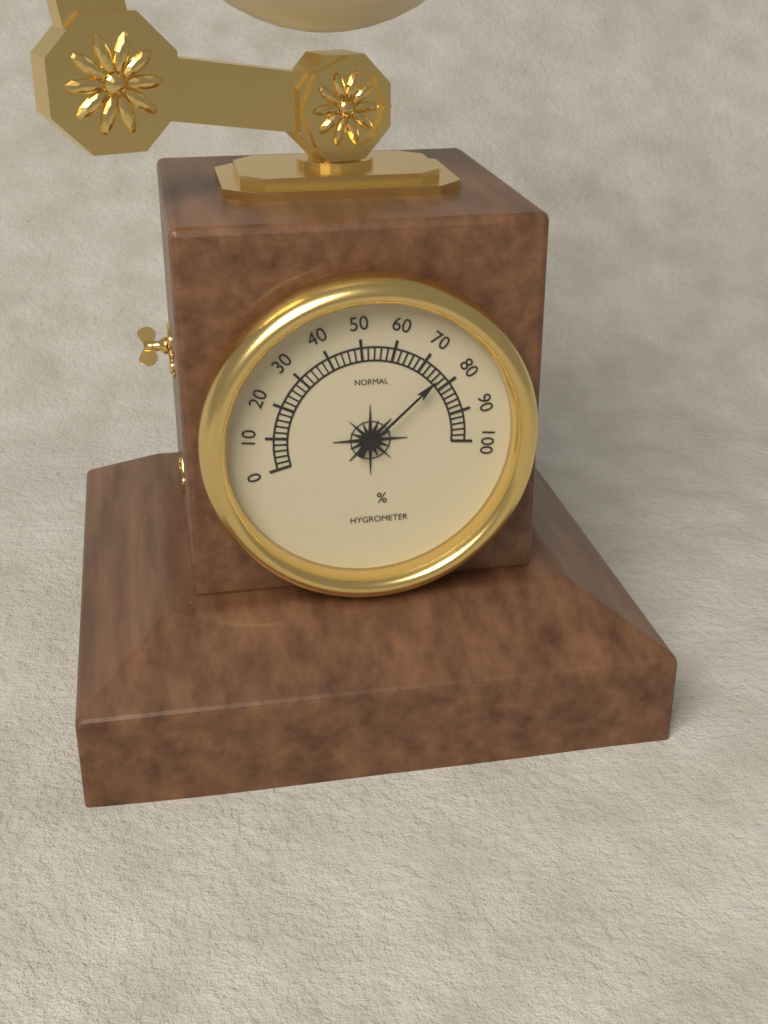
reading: 76 %
